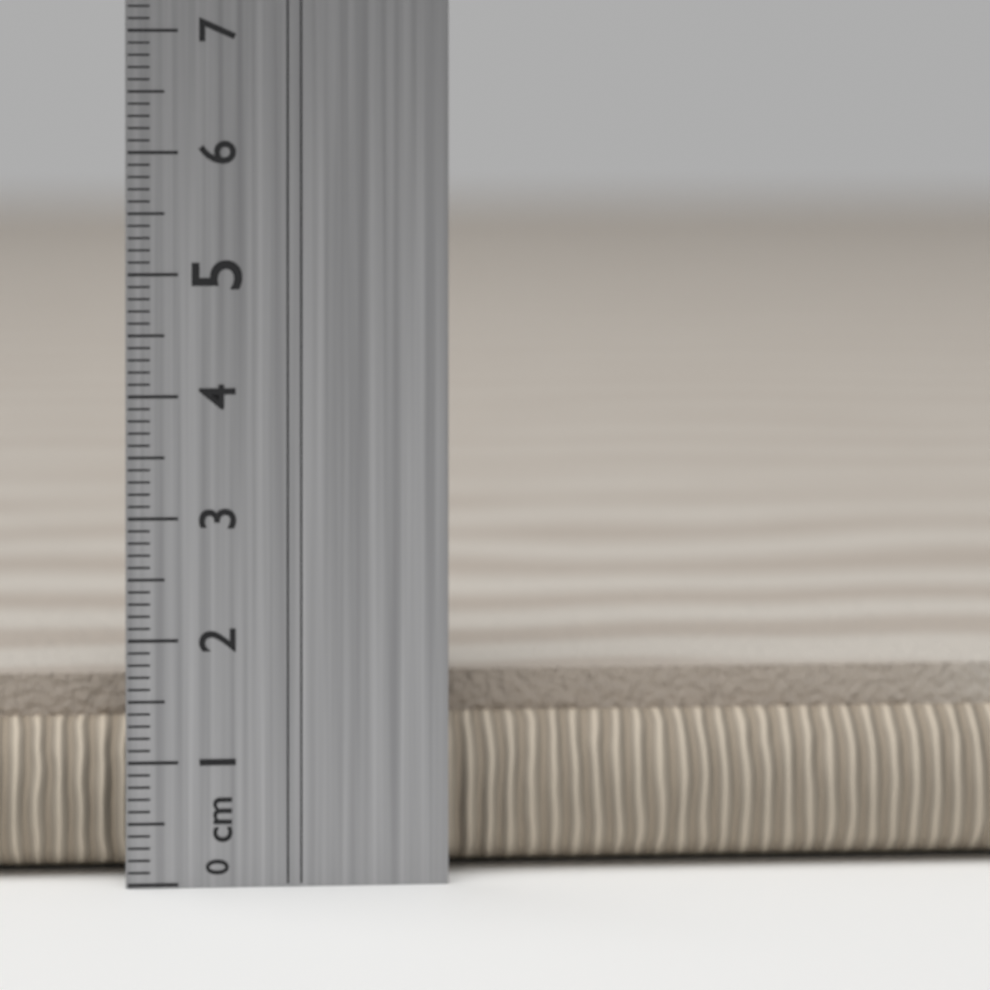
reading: 1.6 cm
